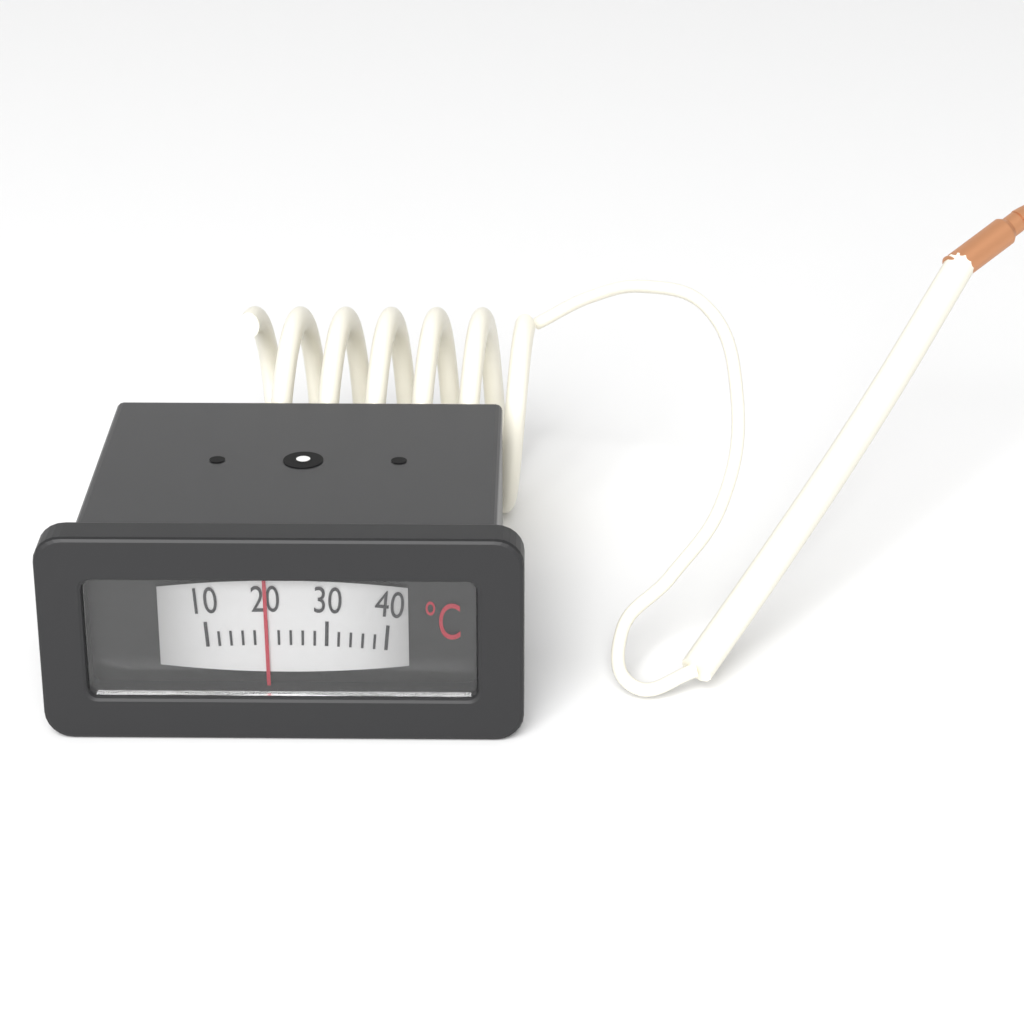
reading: 20 °C
